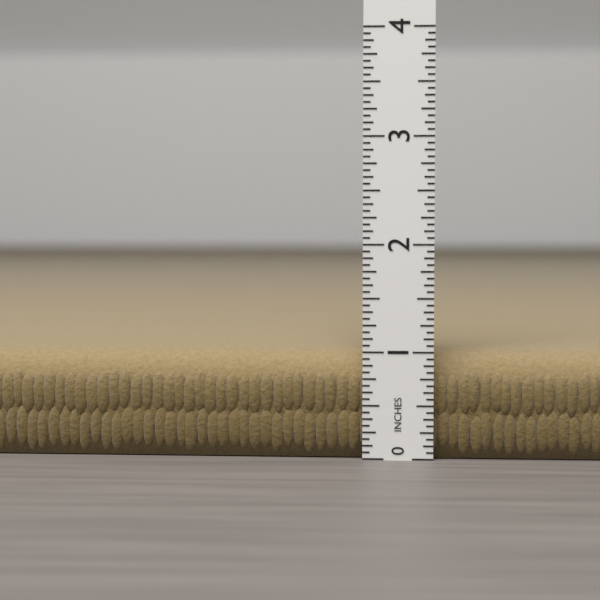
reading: 1.0000 in
